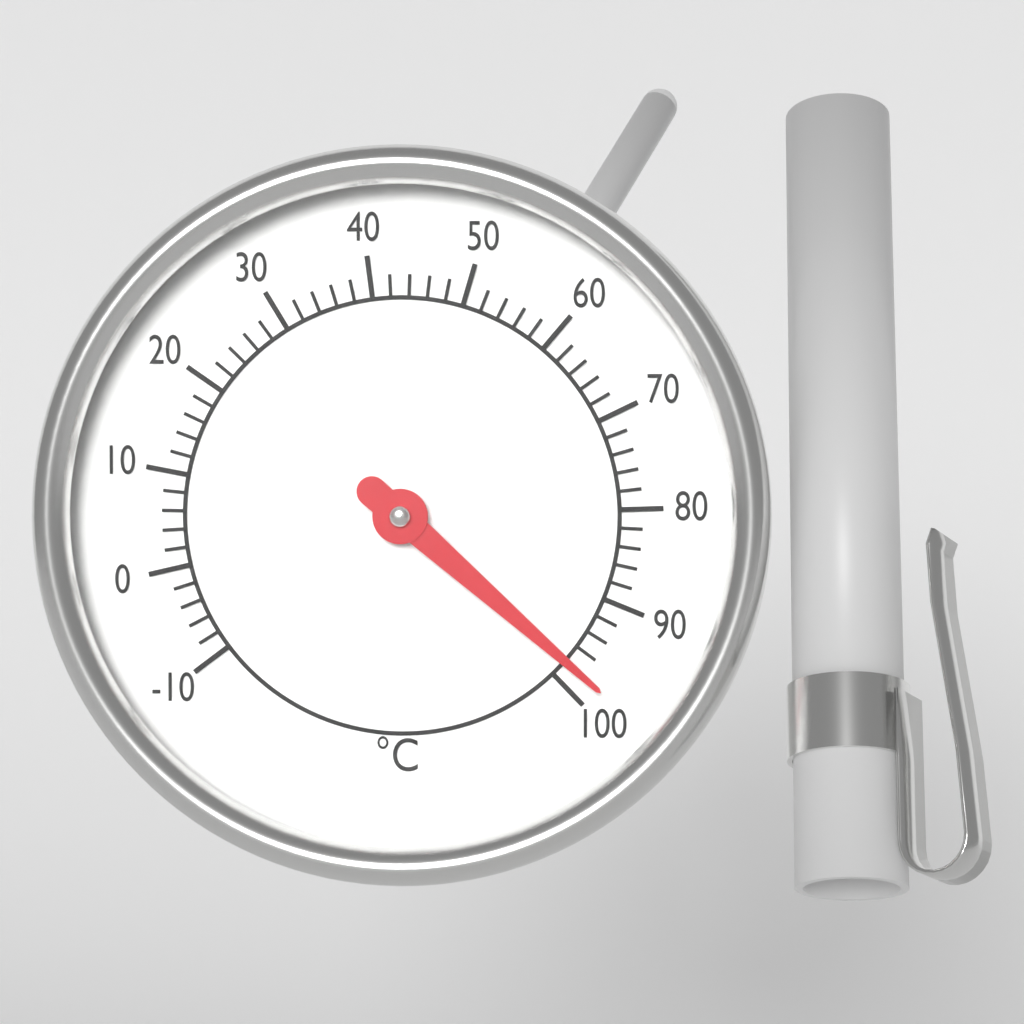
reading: 98 °C
